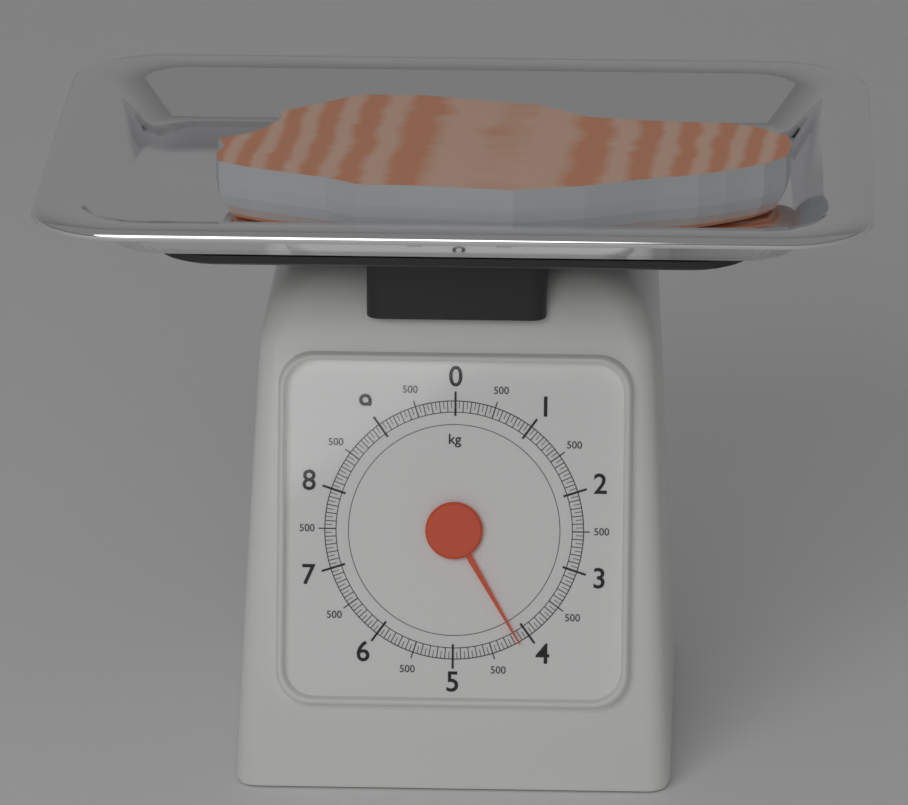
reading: 4.15 kg
